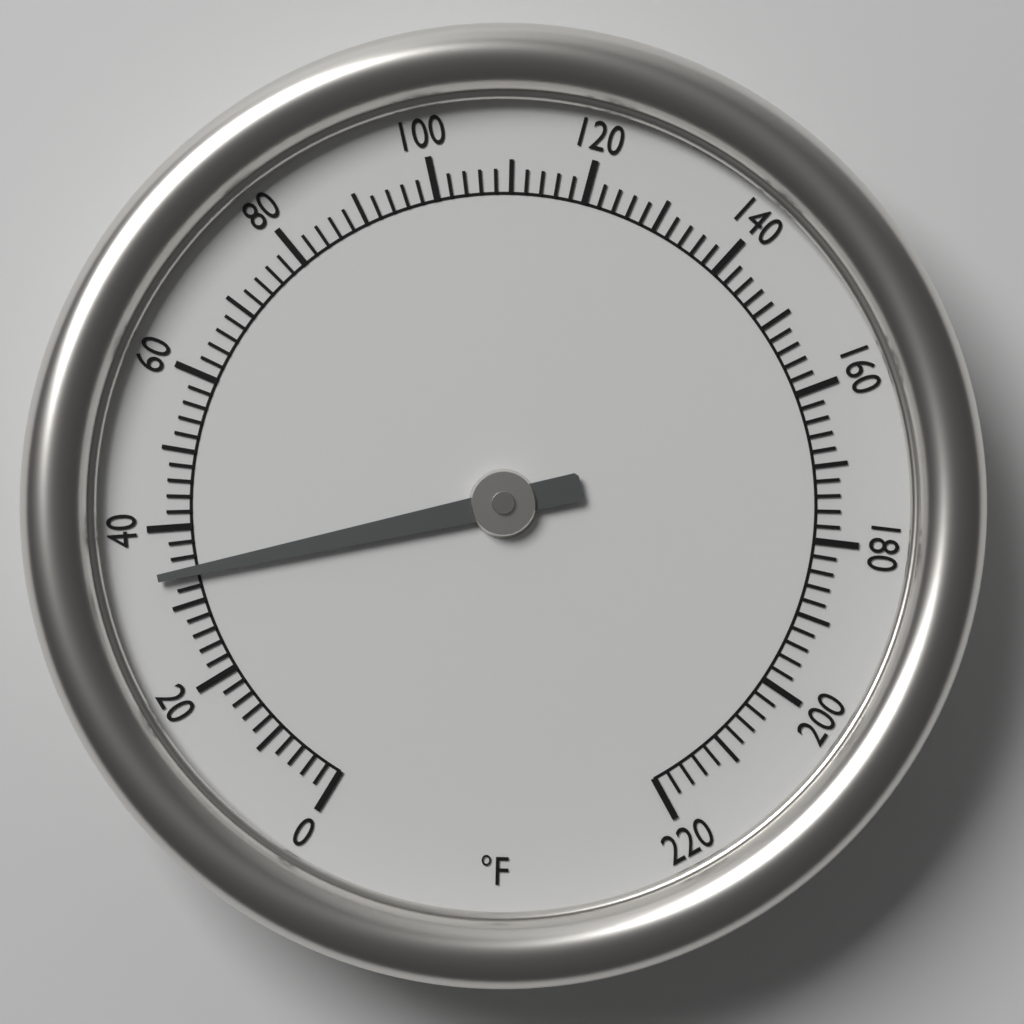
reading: 34 °F
